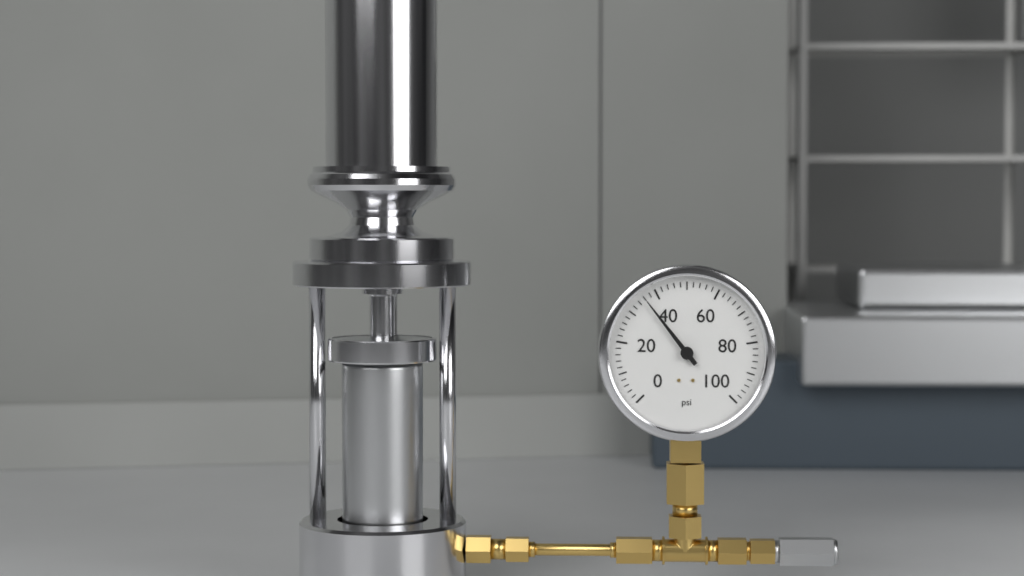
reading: 36 psi
